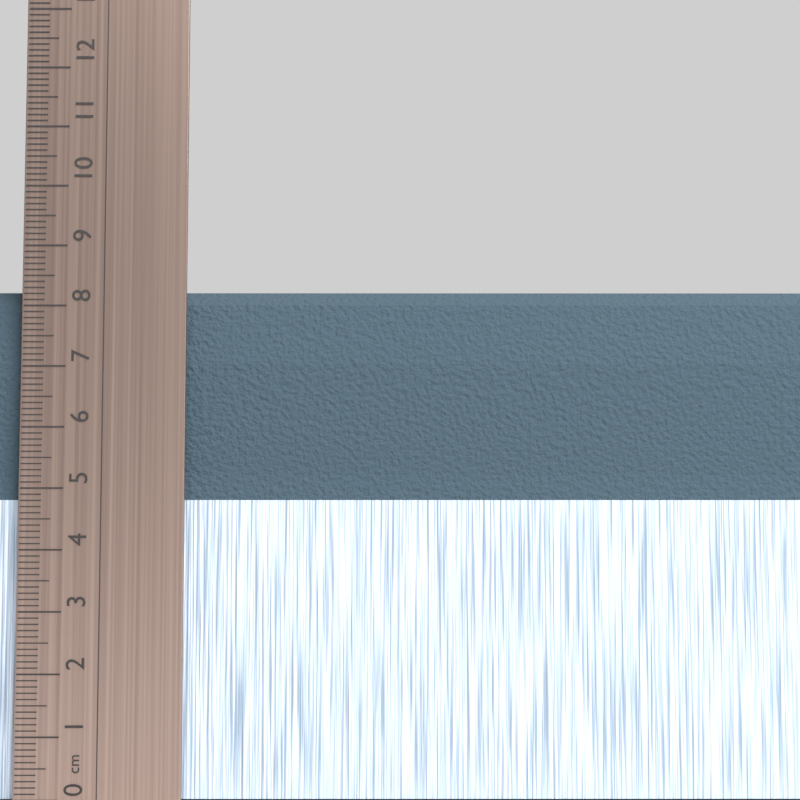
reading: 8.3 cm
